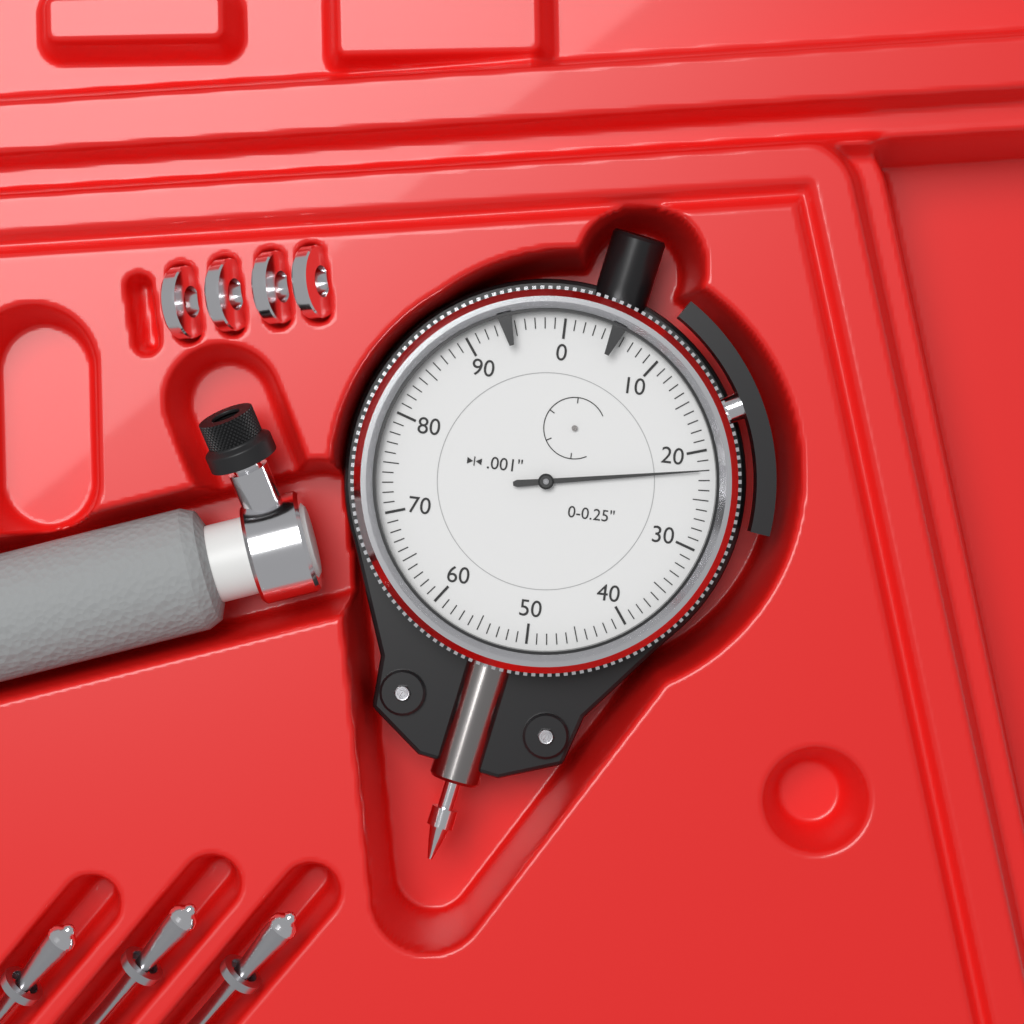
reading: 0.022 in
